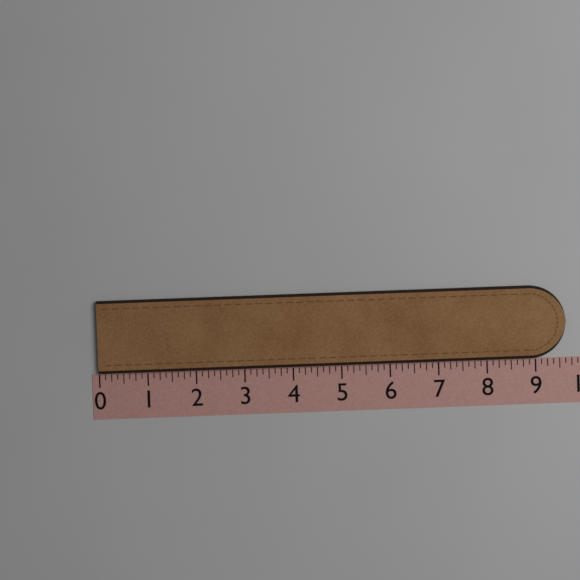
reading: 9.625 (no unit)
